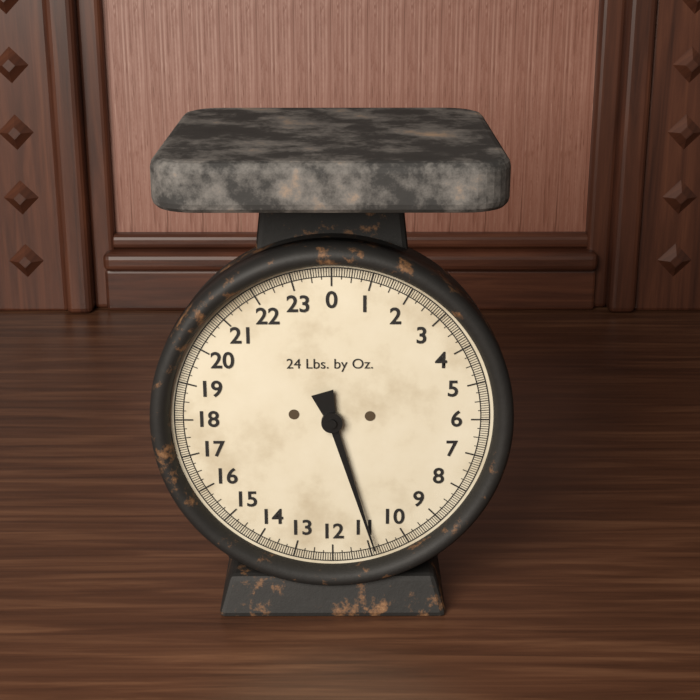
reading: 10.8750 lb
